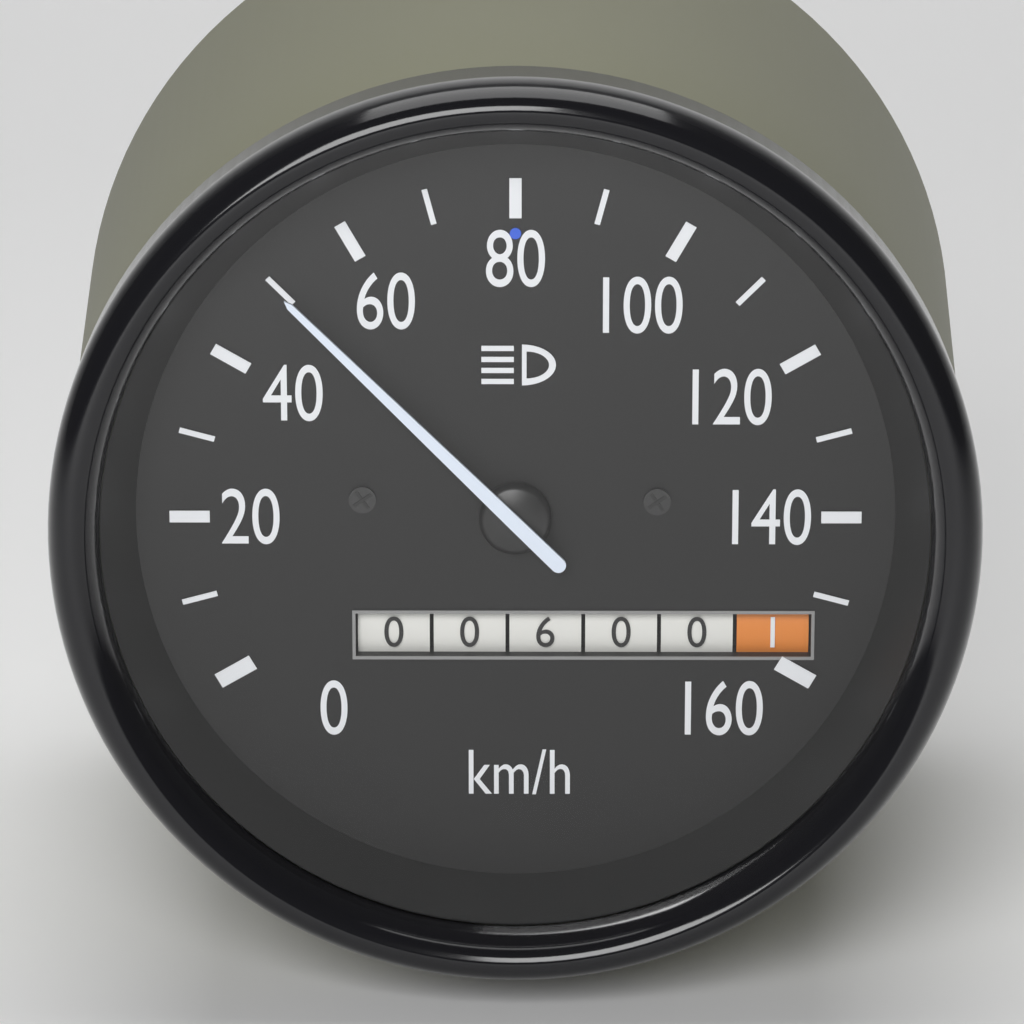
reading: 50 km/h
